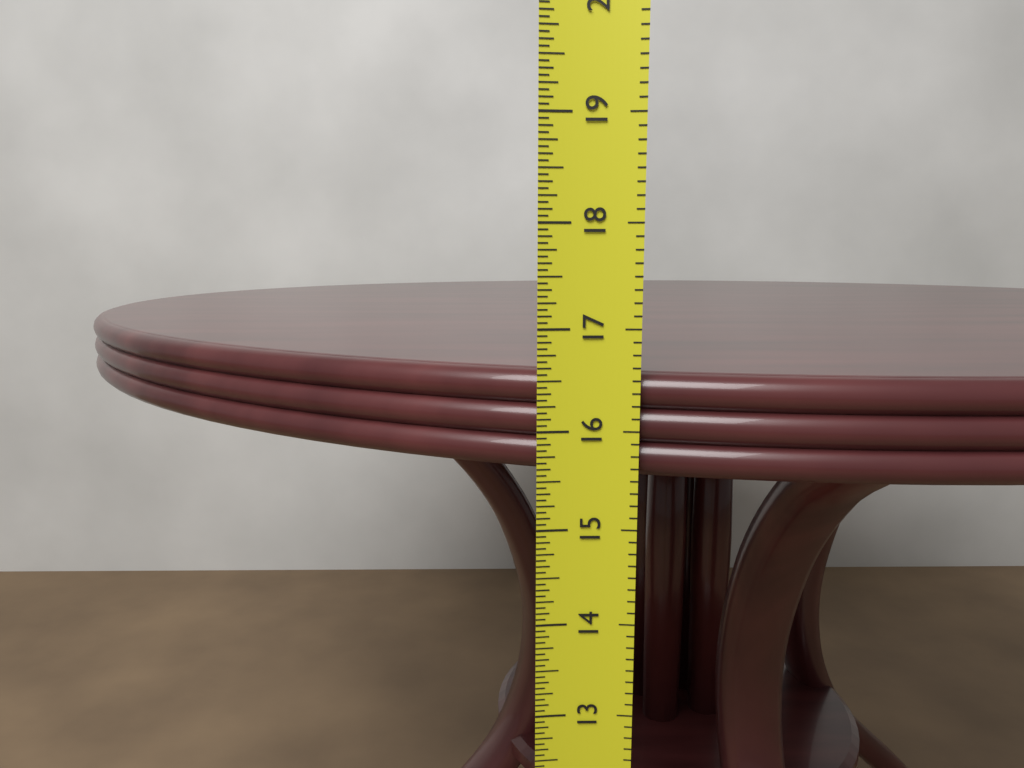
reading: 16.5625 in
